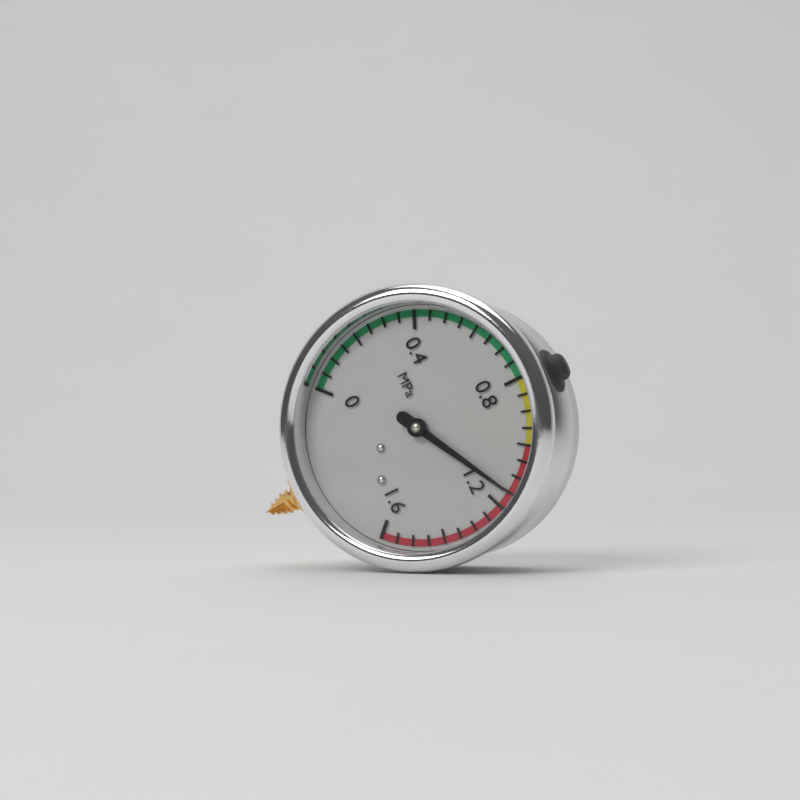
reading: 1.15 MPa
